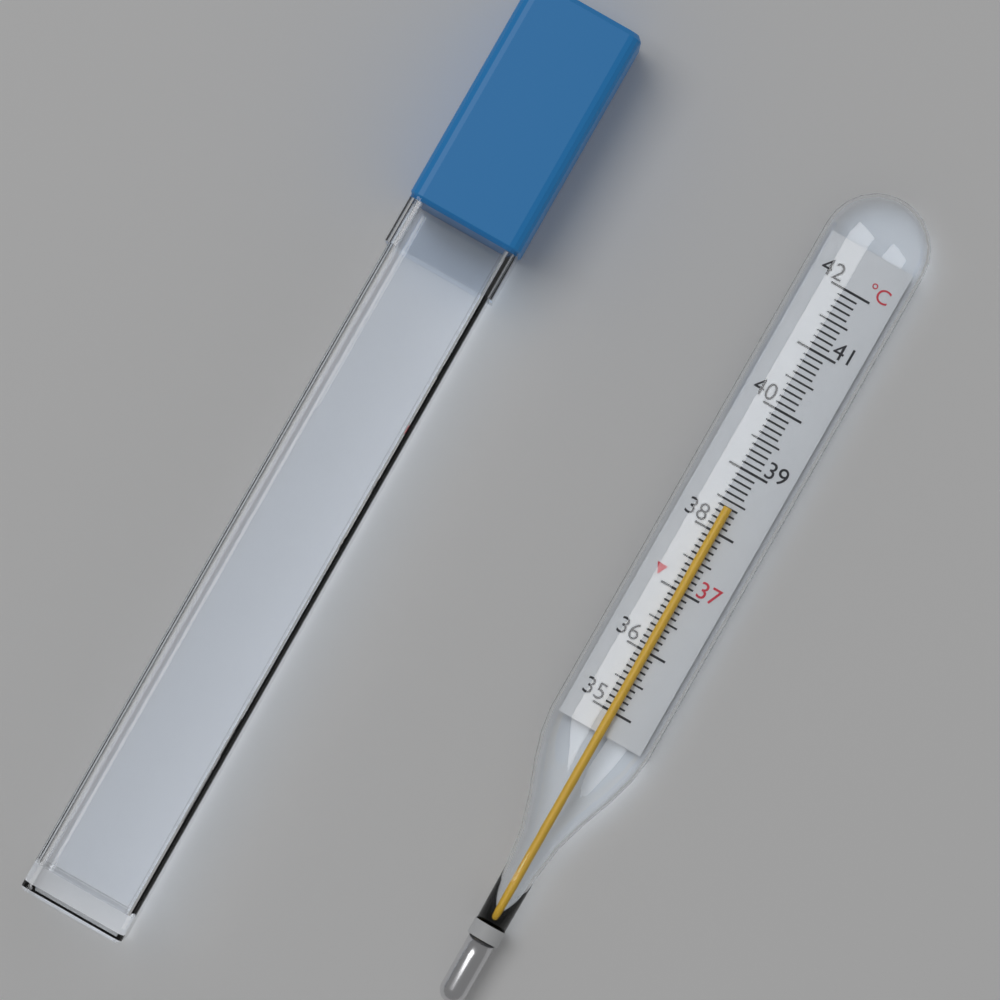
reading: 38.4 °C
